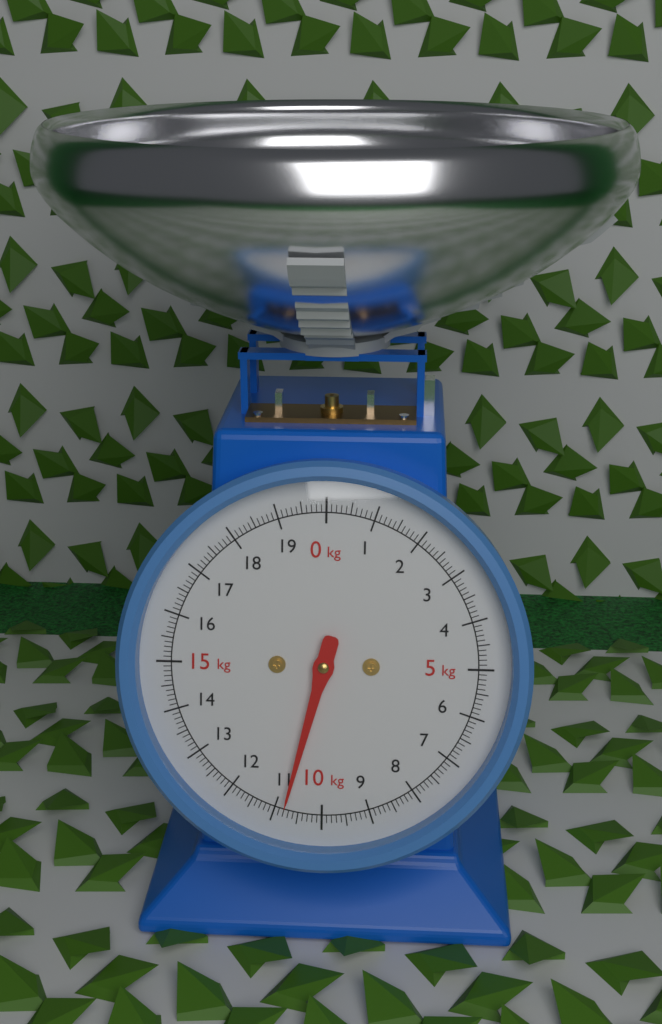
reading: 10.8 kg
